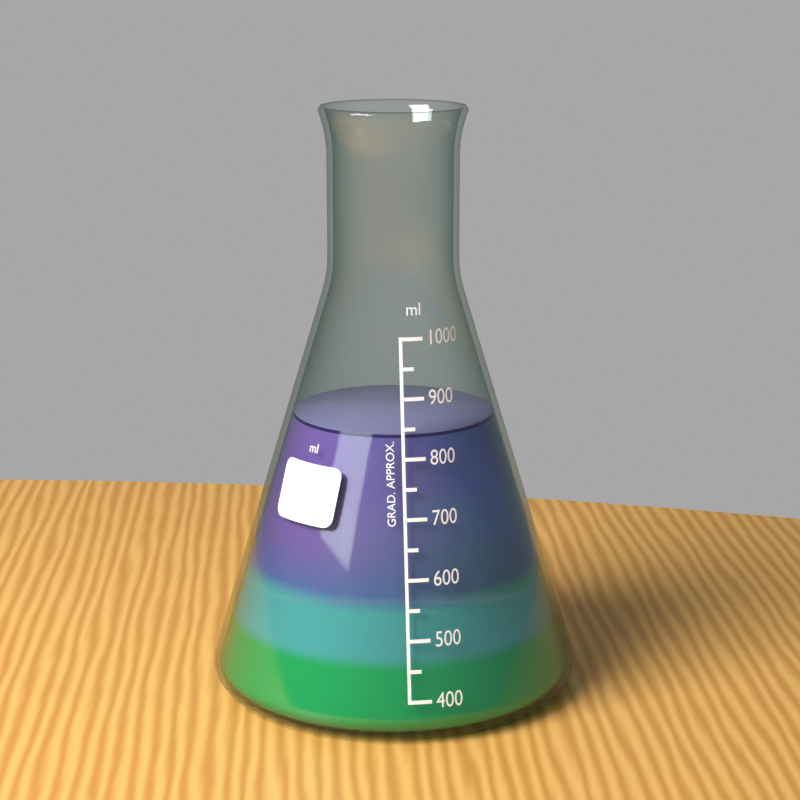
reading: 840 ml
